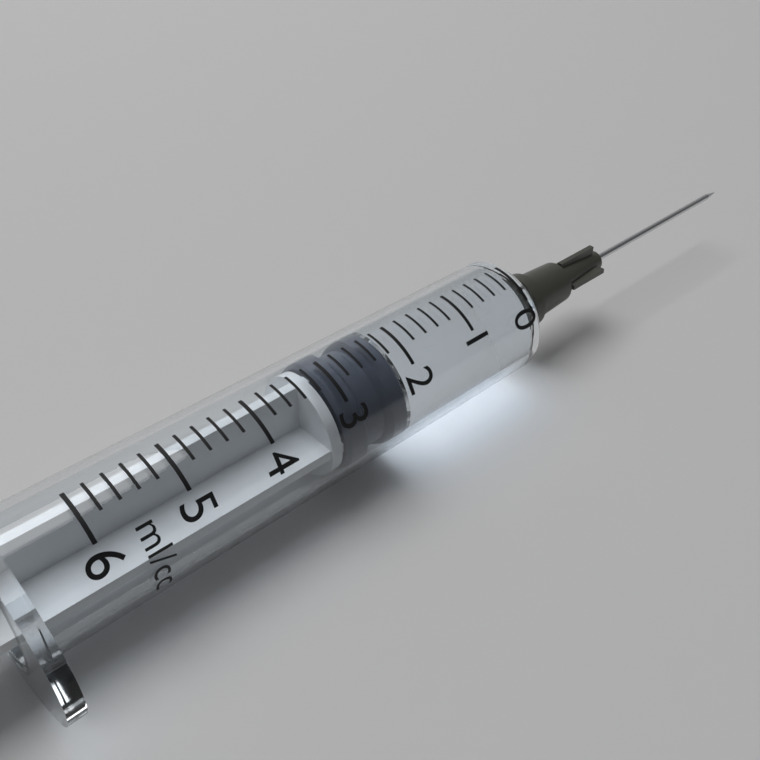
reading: 2.2 ml
